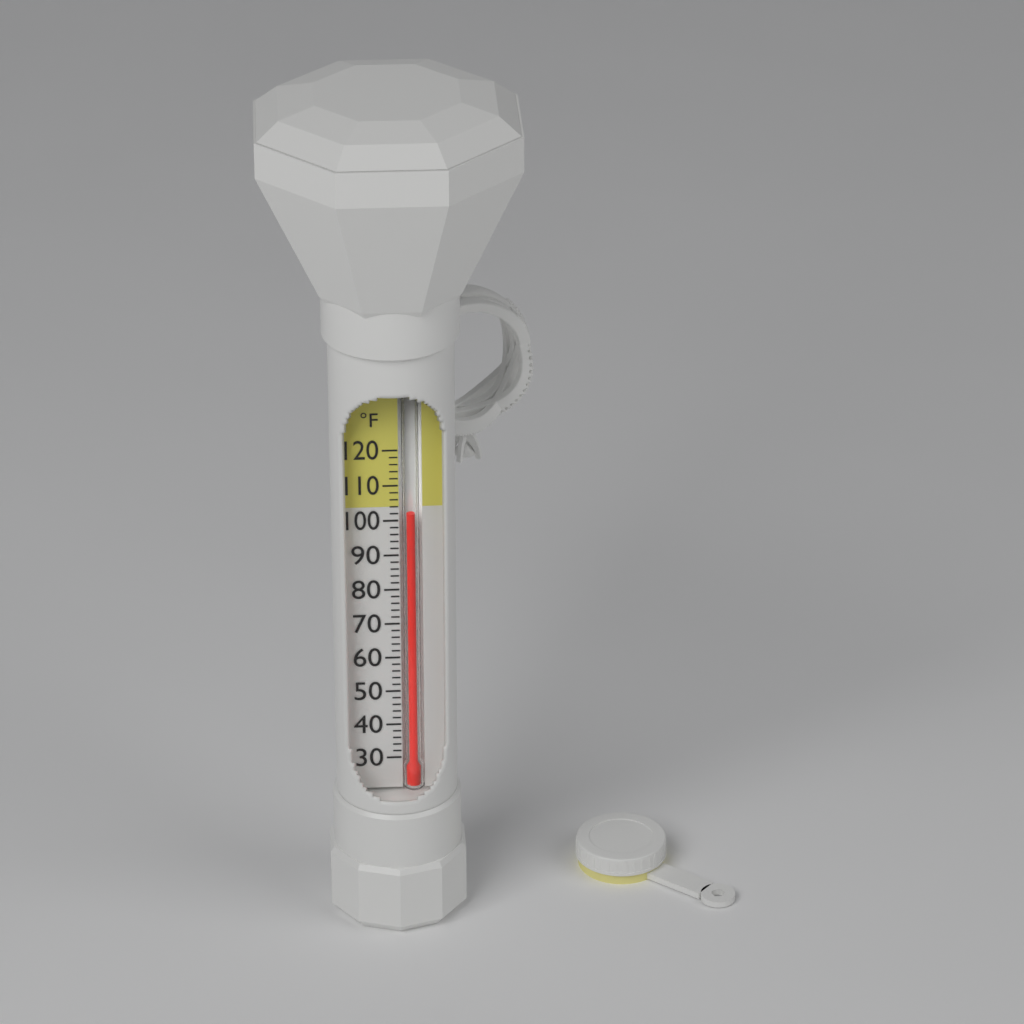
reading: 102 °F
